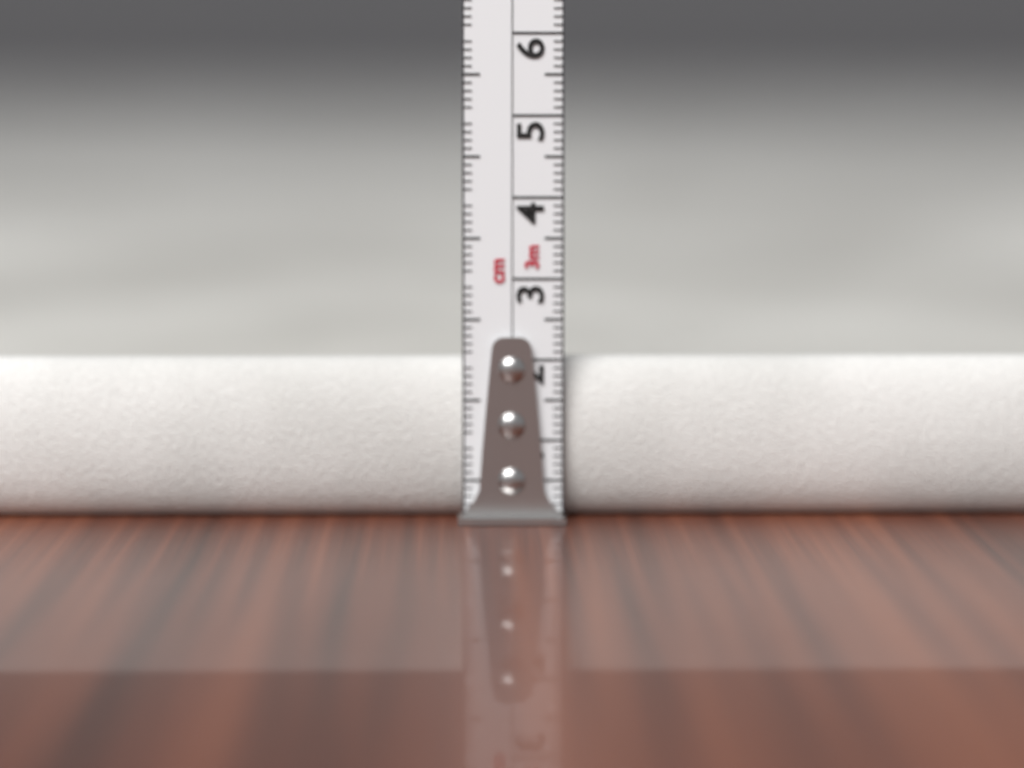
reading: 2.0 cm
